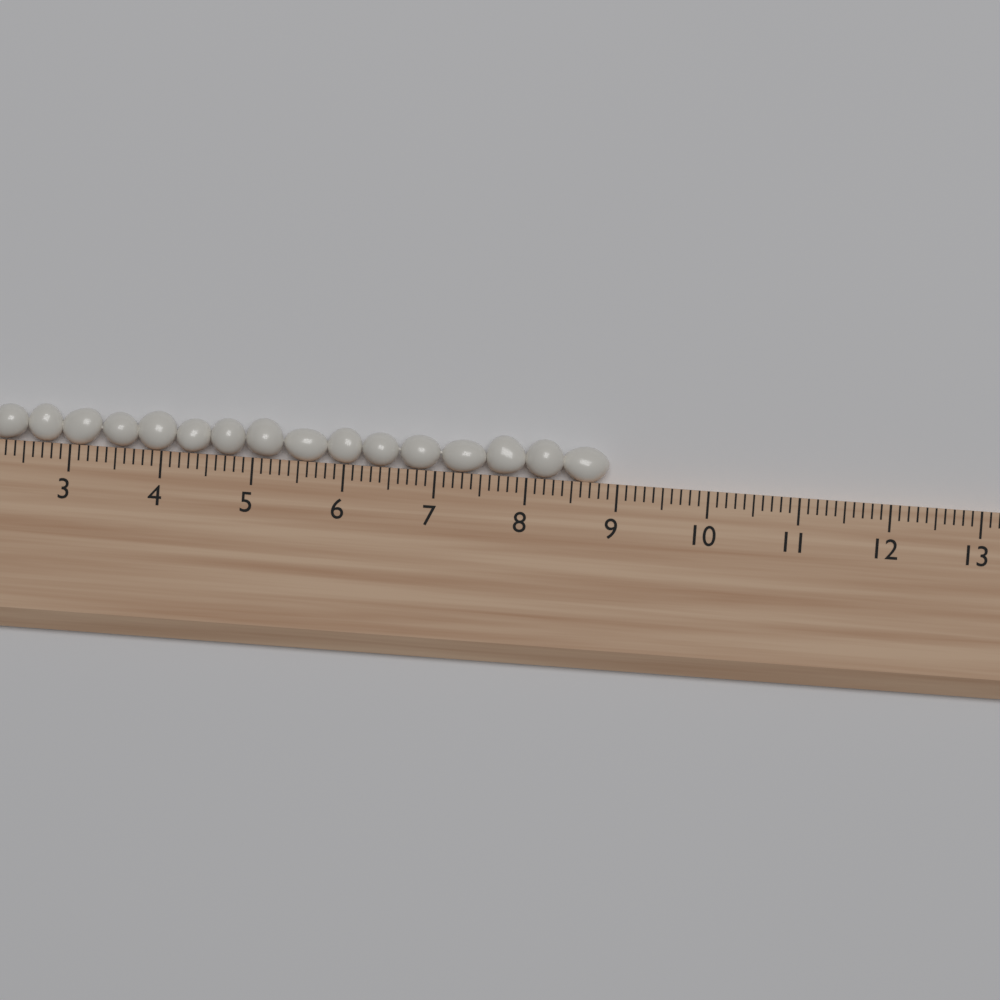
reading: 8.9 (no unit)
